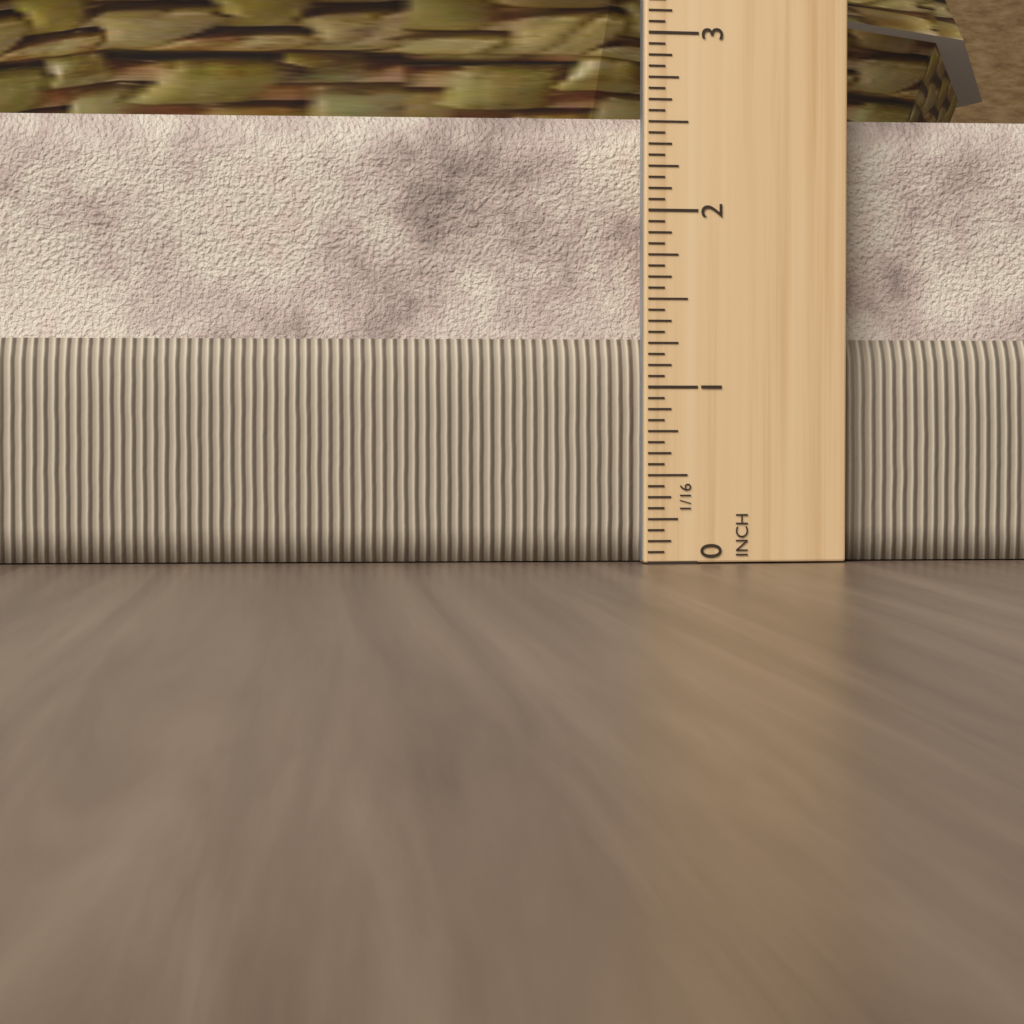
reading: 2.5625 in
